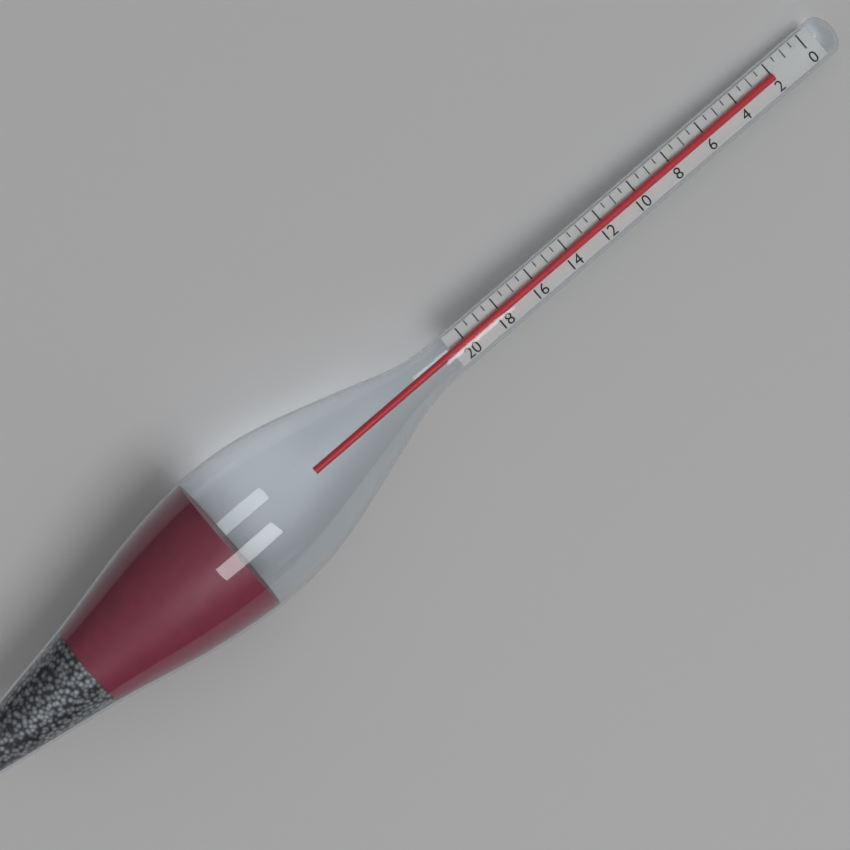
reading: 2.0 (no unit)
